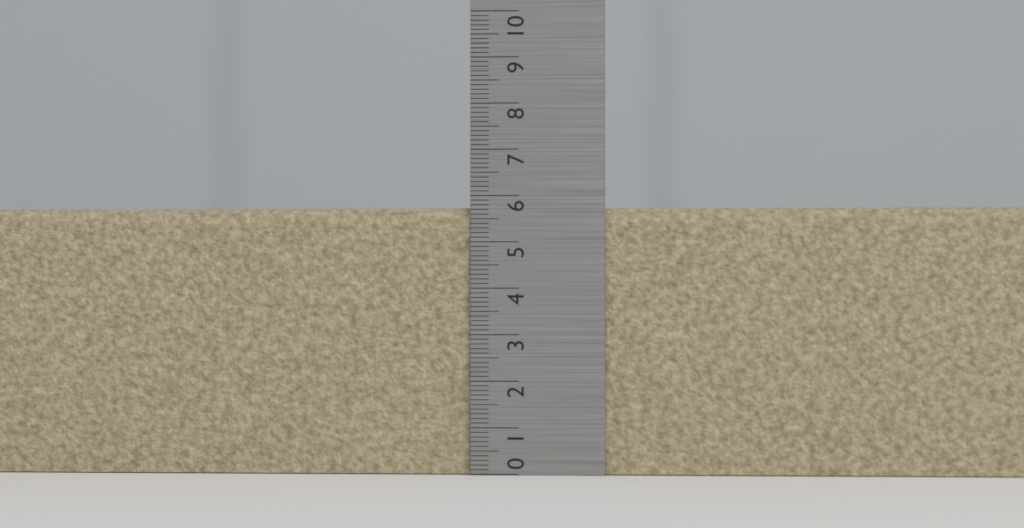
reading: 5.8 (no unit)
